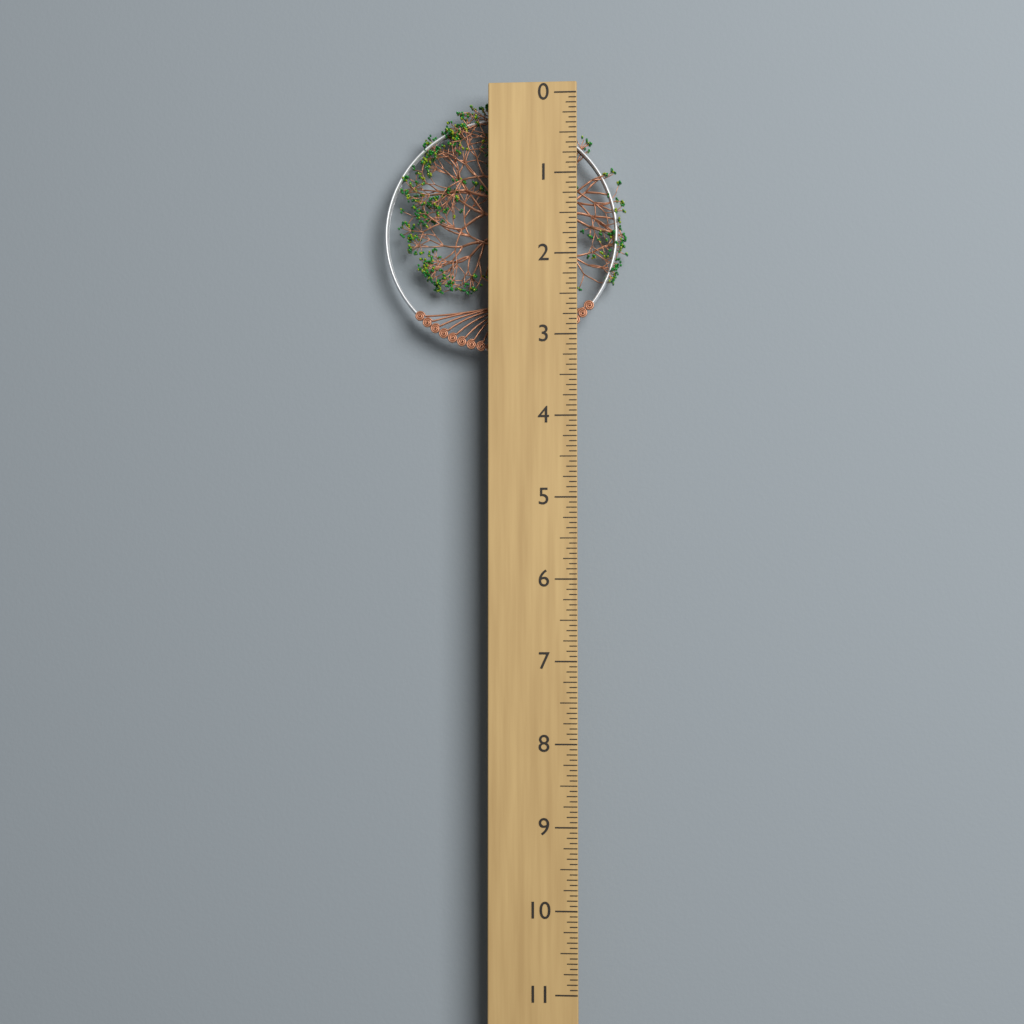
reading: 3.1875 (no unit)
